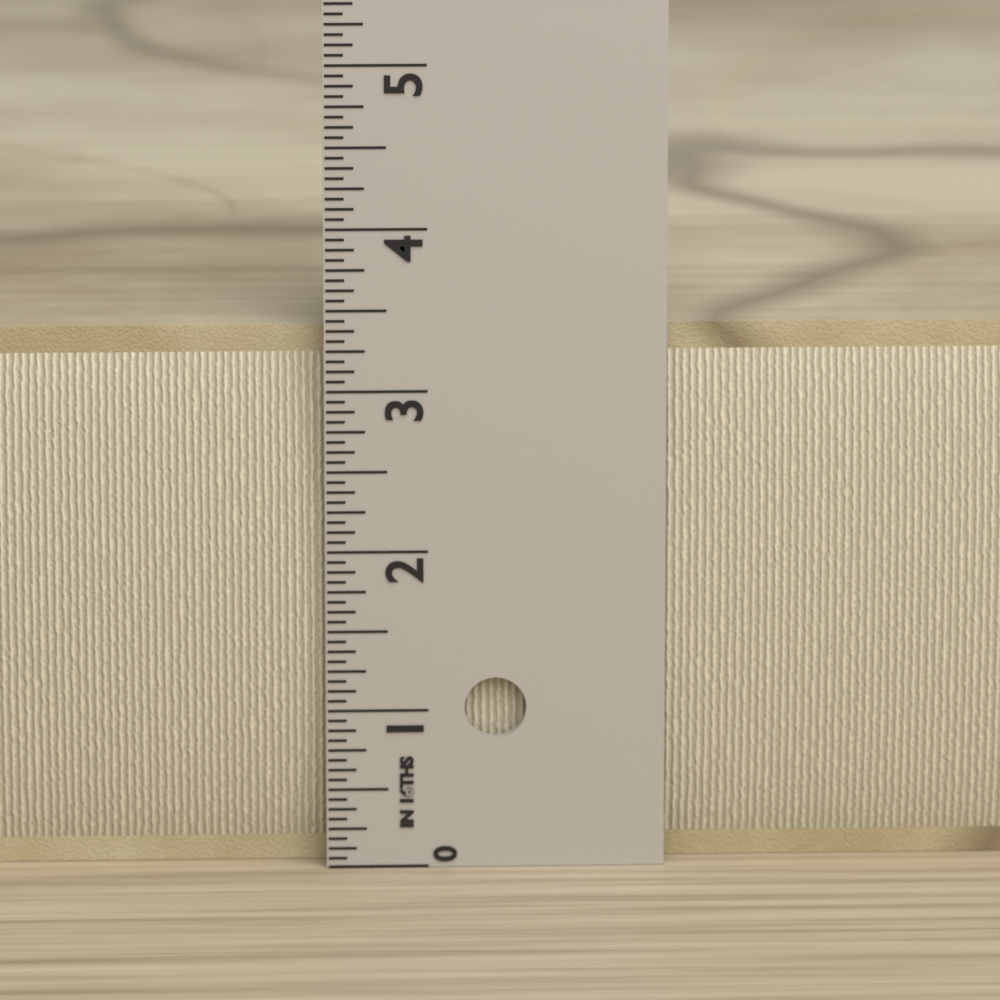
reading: 3.3750 in
